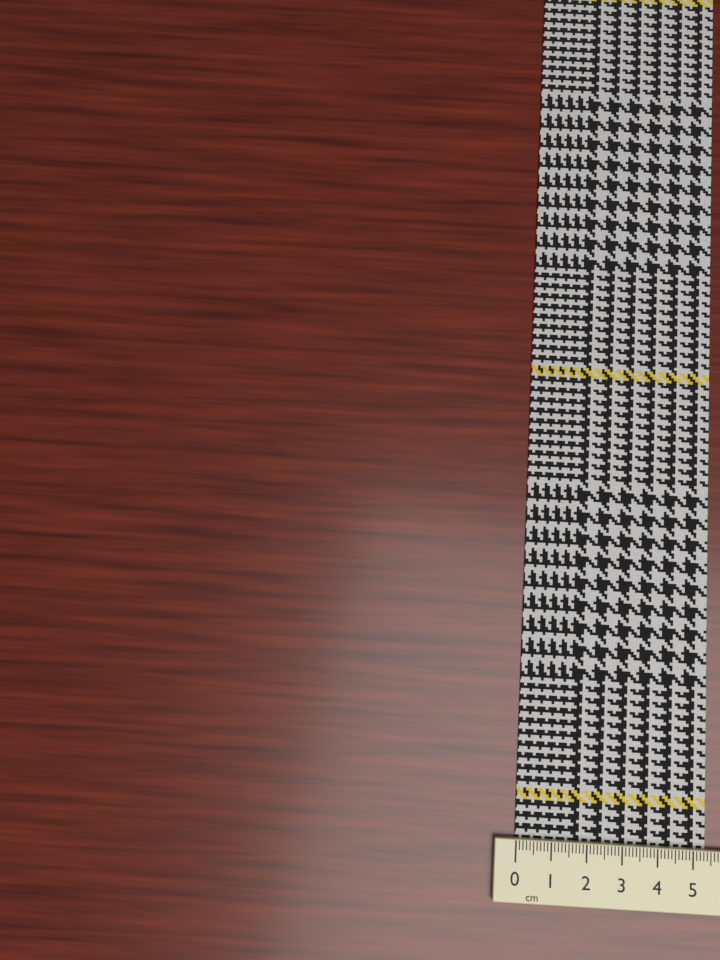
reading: 5.4 cm
